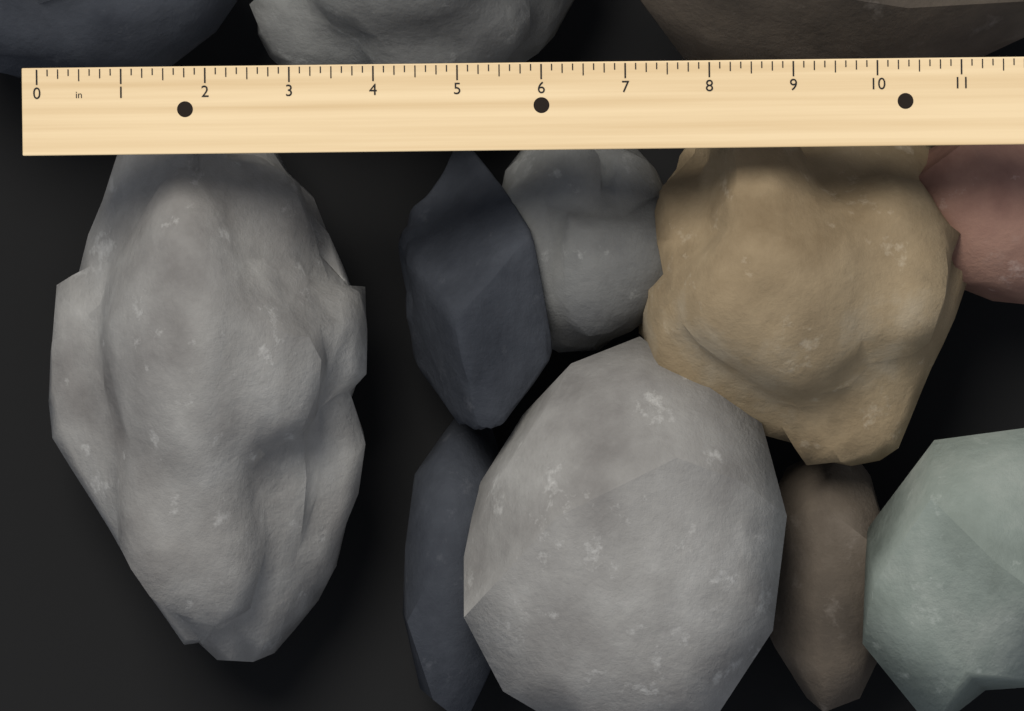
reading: 3.875 in
